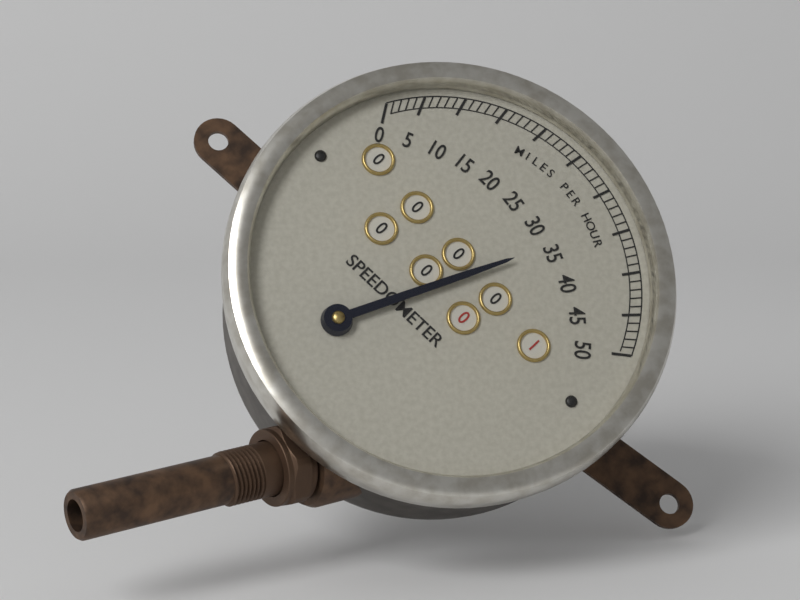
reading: 34 mph
